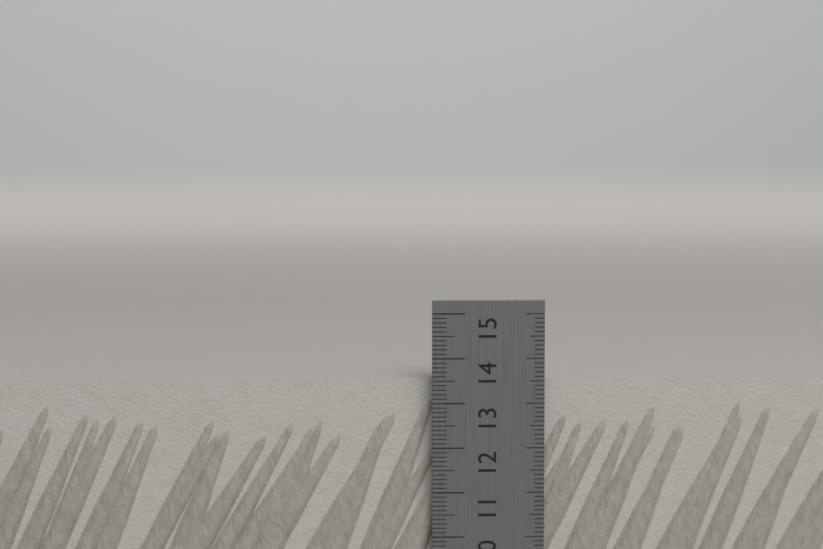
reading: 13.5 cm
